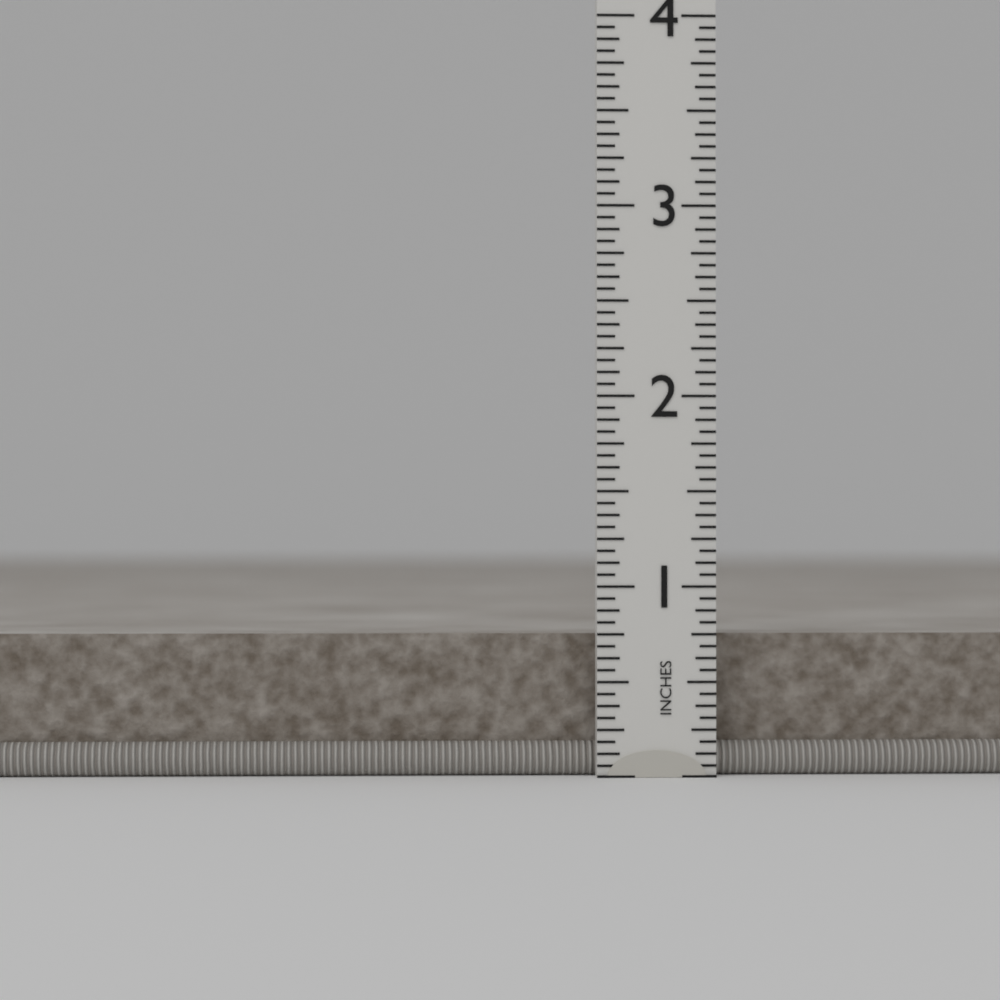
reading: 0.7500 in
